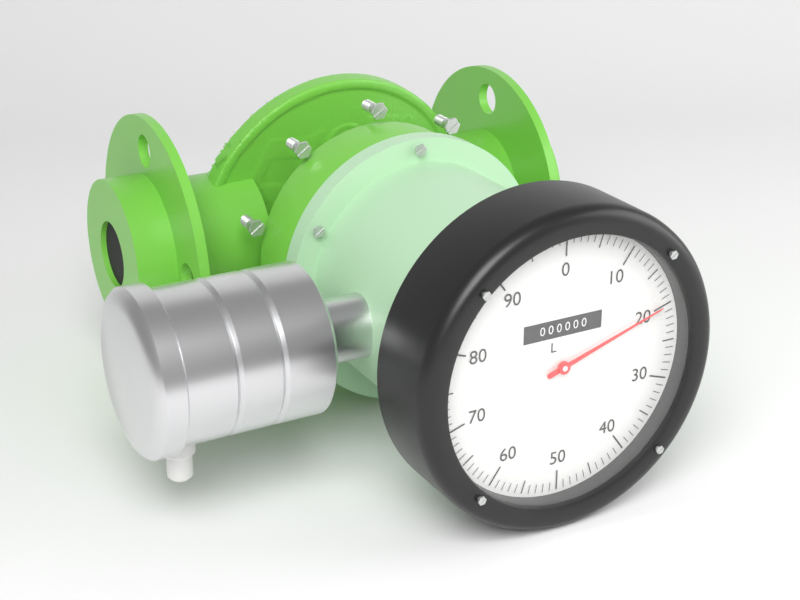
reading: 20 L
